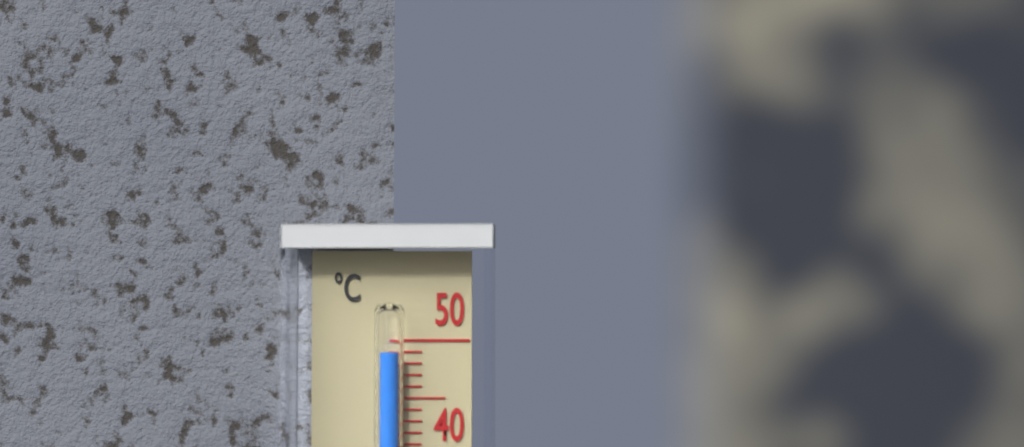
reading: 49 °C
